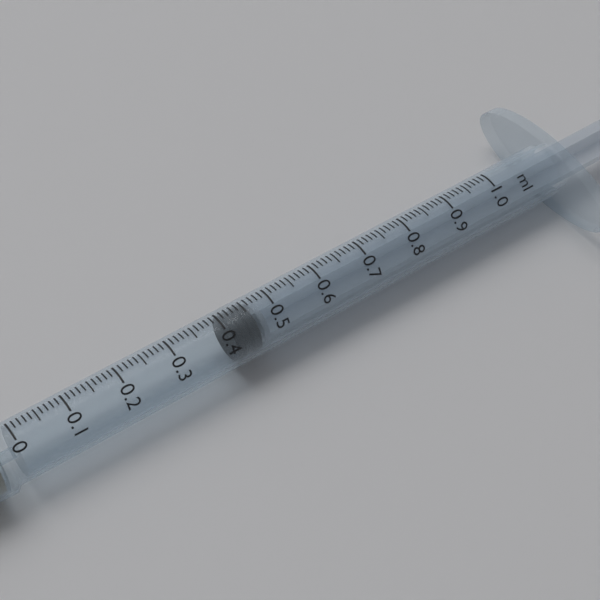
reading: 0.41 ml
